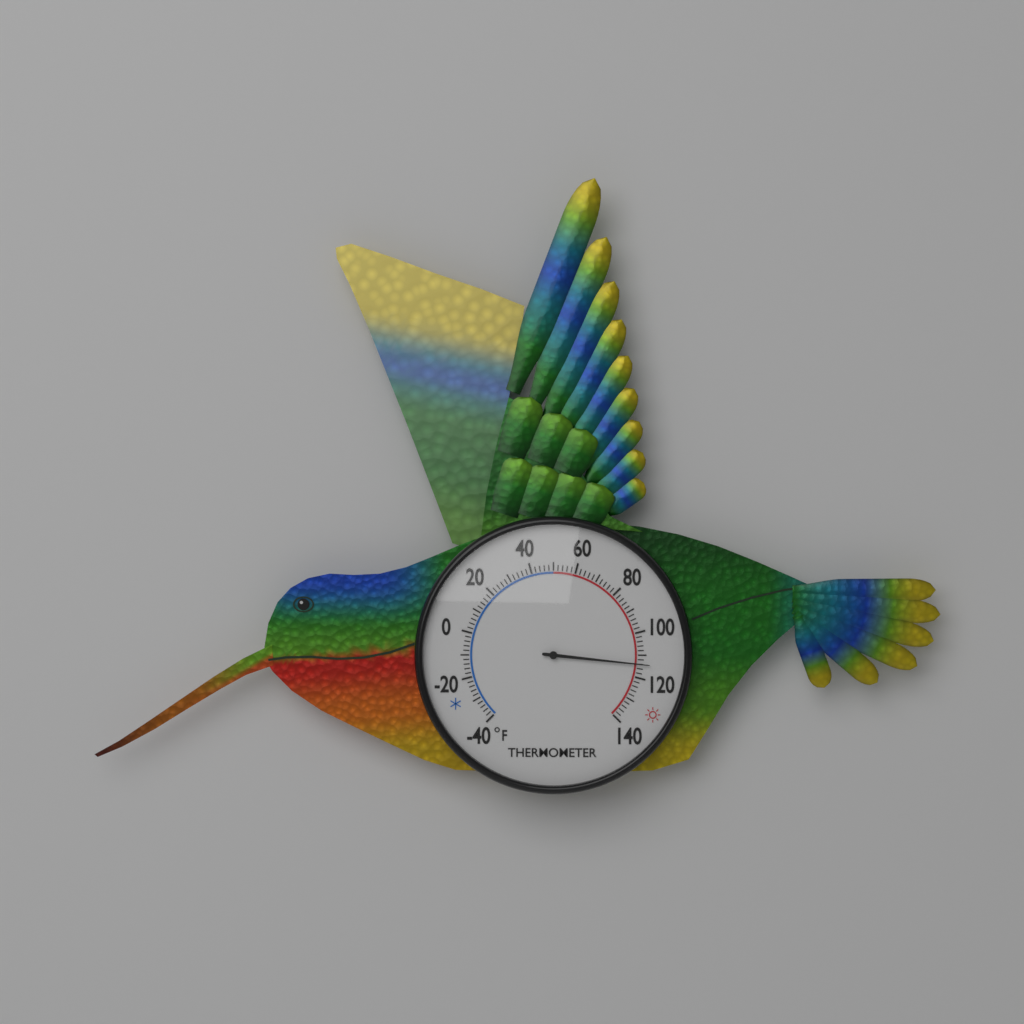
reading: 114 °F
